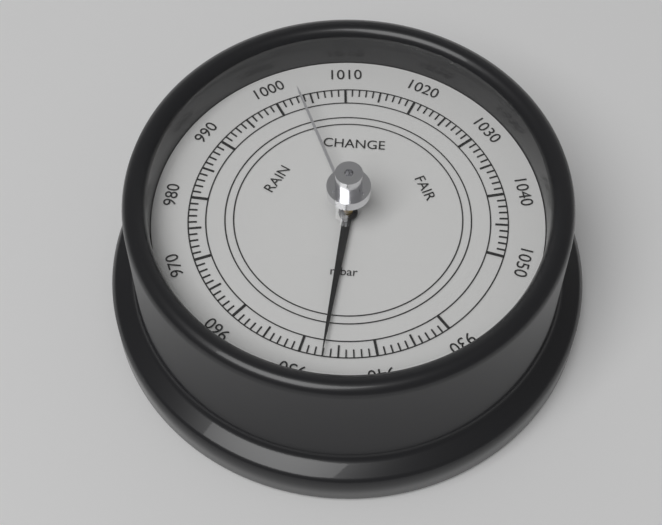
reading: 947 mbar
